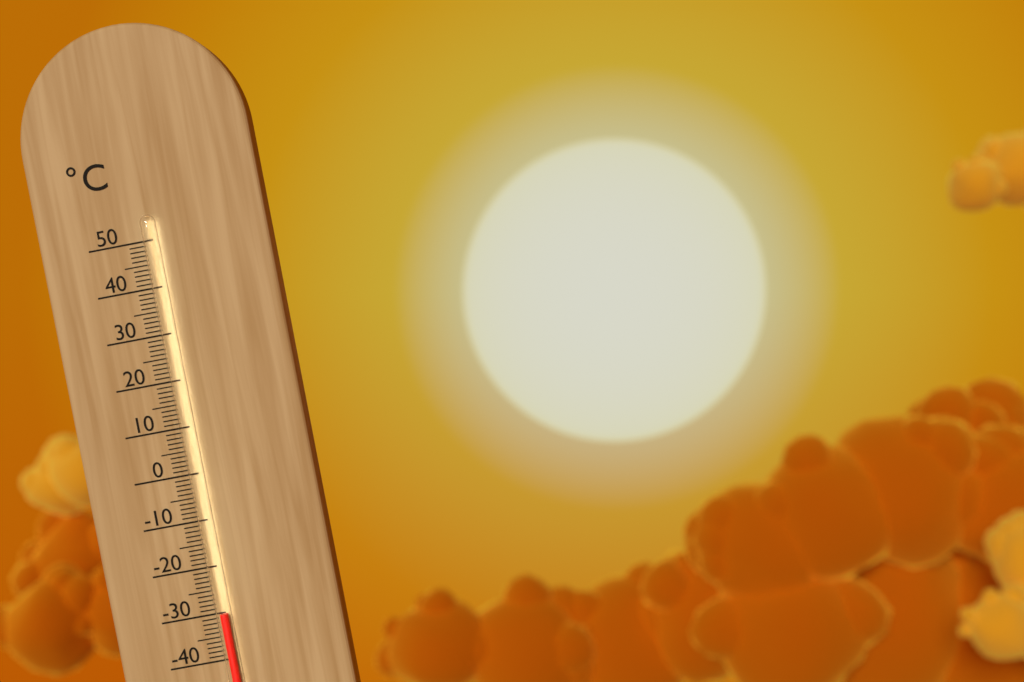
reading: -30 °C
